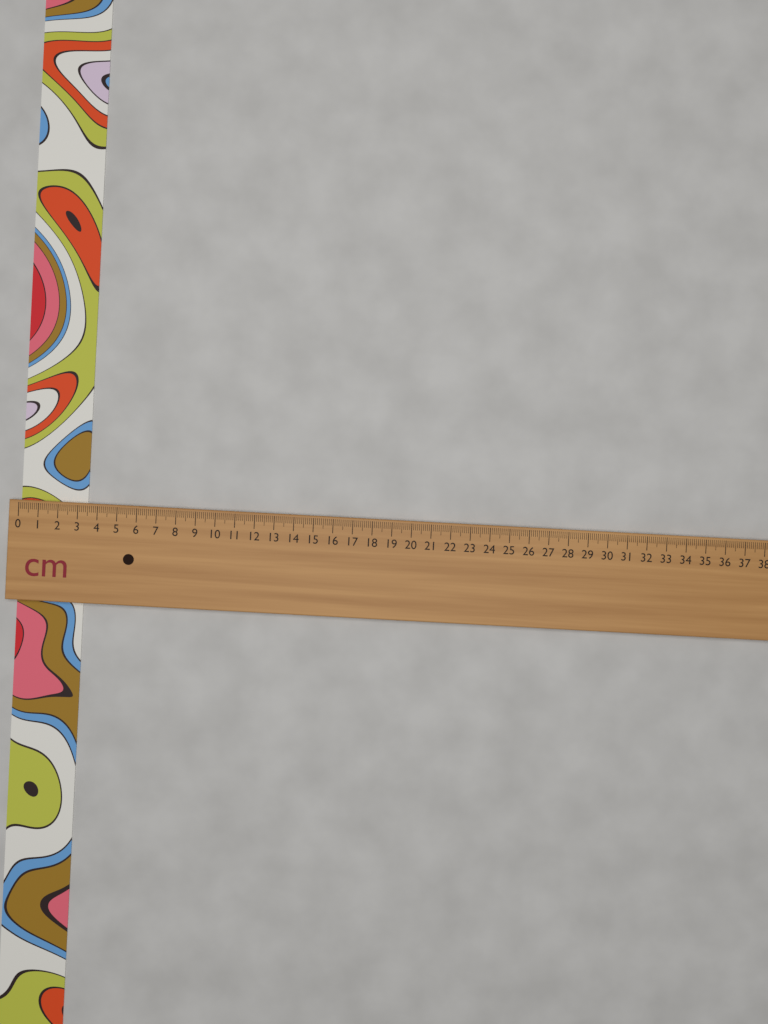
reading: 3.4 cm
